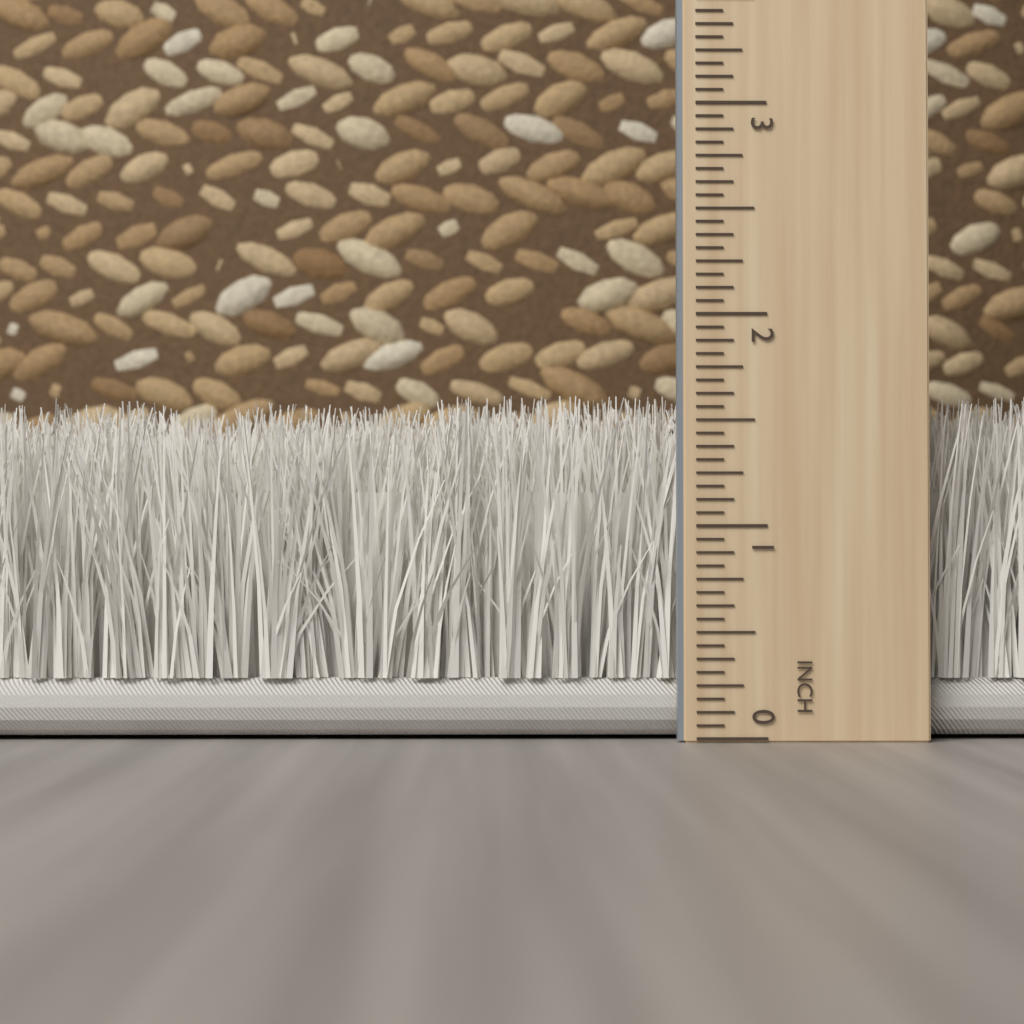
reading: 1.6250 inch
